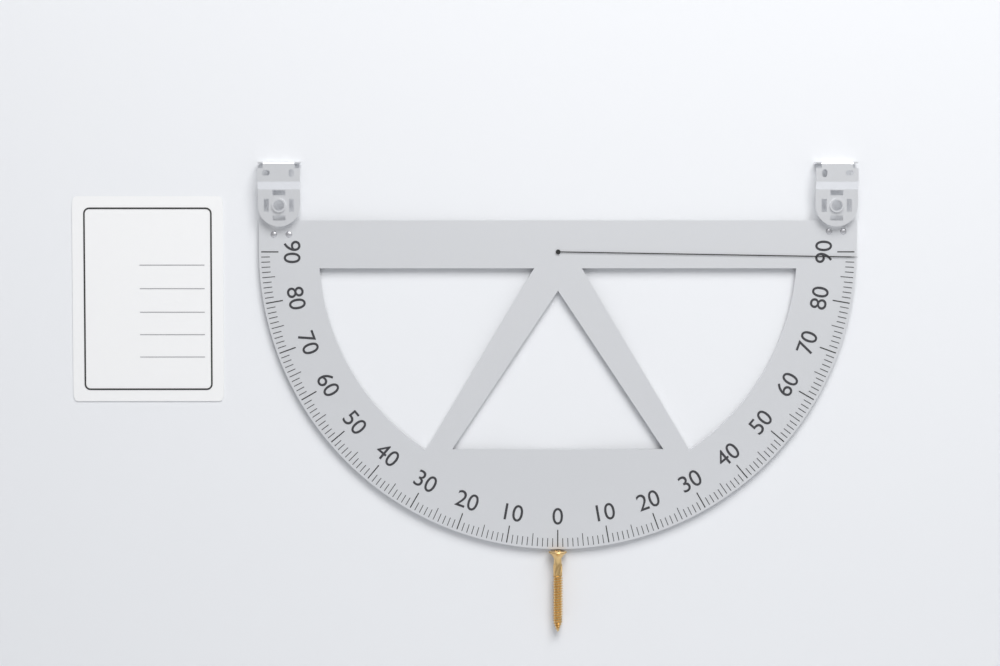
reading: 89 (no unit)
